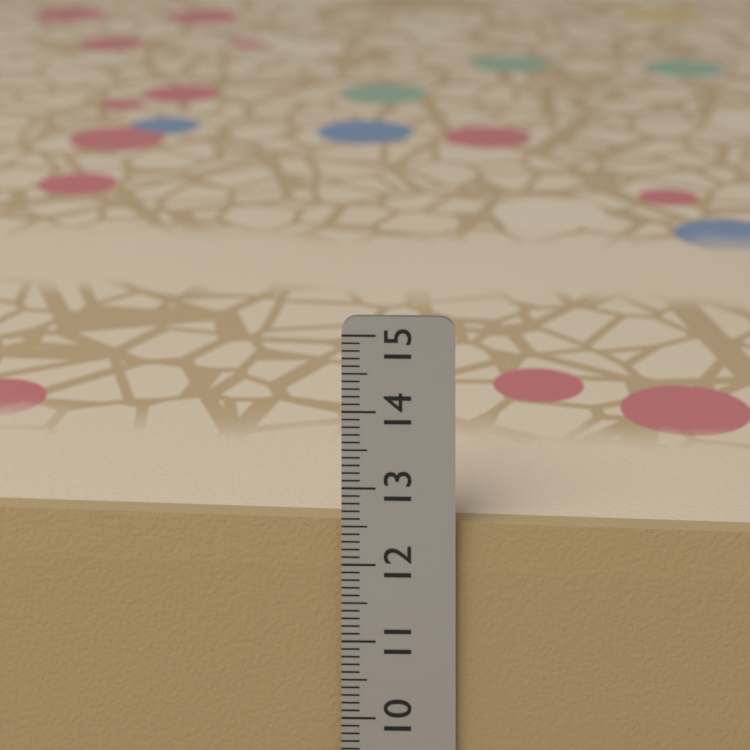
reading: 12.5 cm
